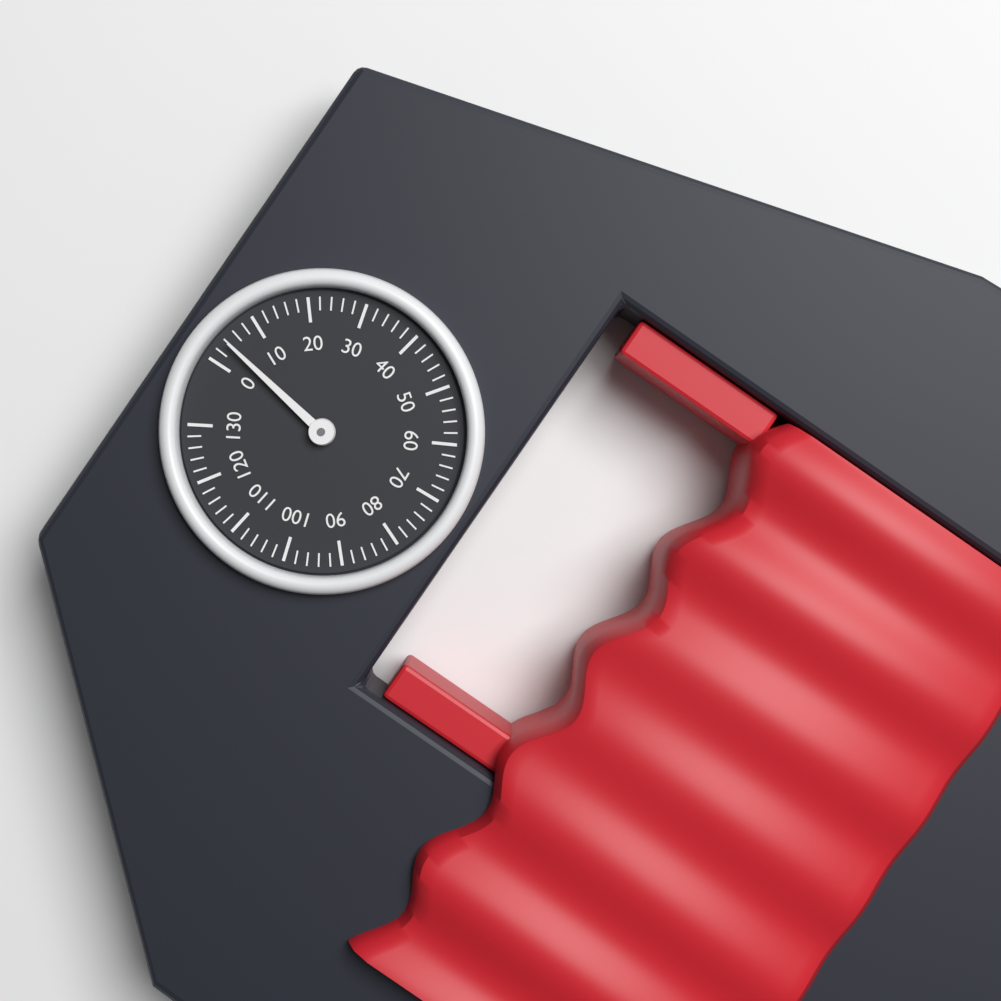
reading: 4 (no unit)
